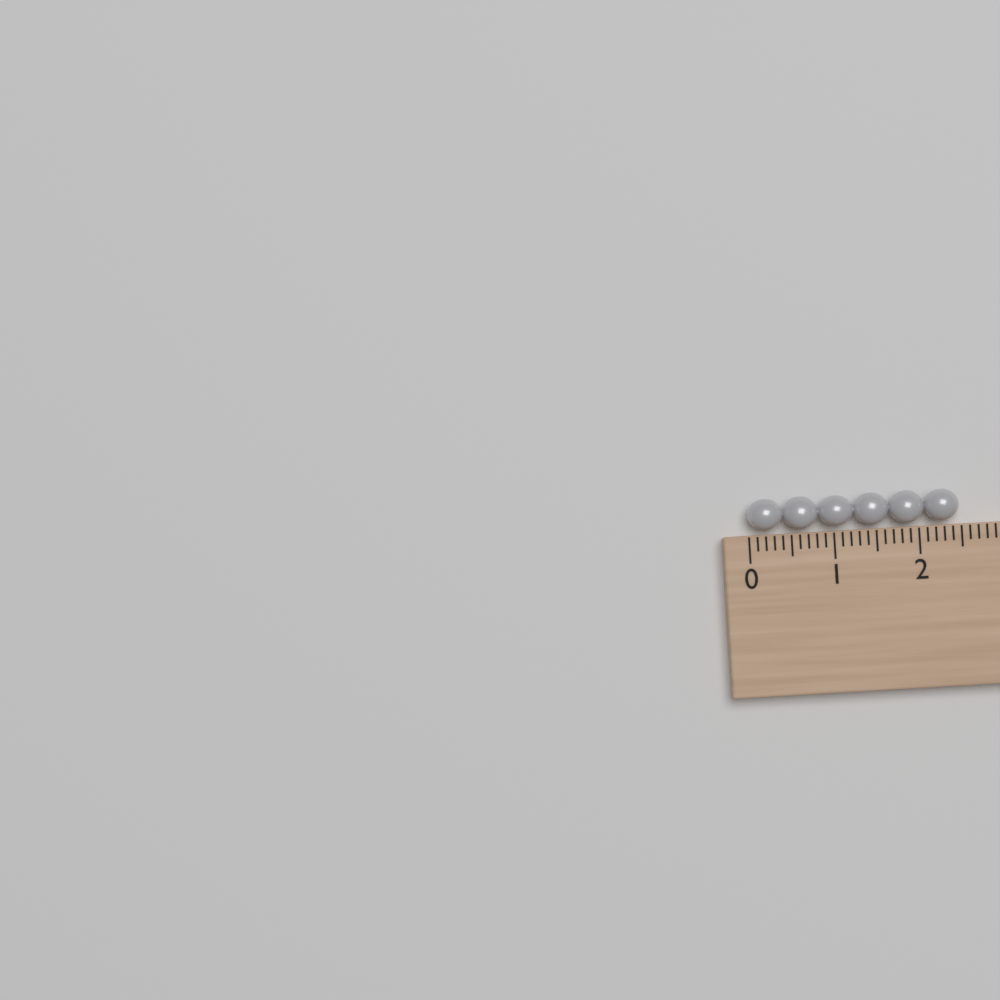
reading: 2.5 (no unit)
